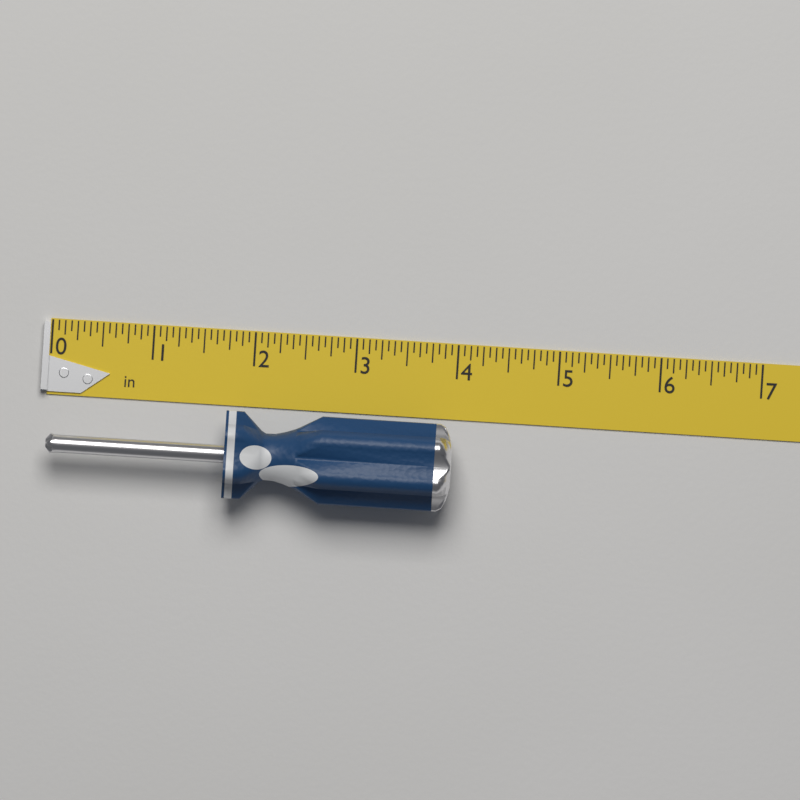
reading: 4.0000 in
